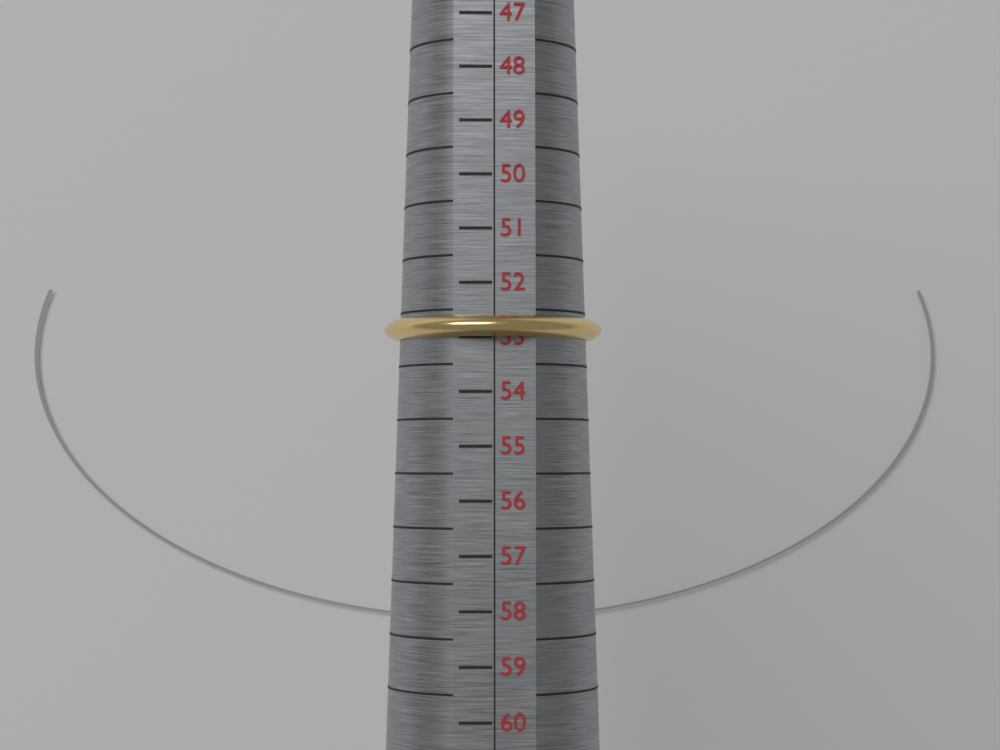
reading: 53.0 (no unit)
